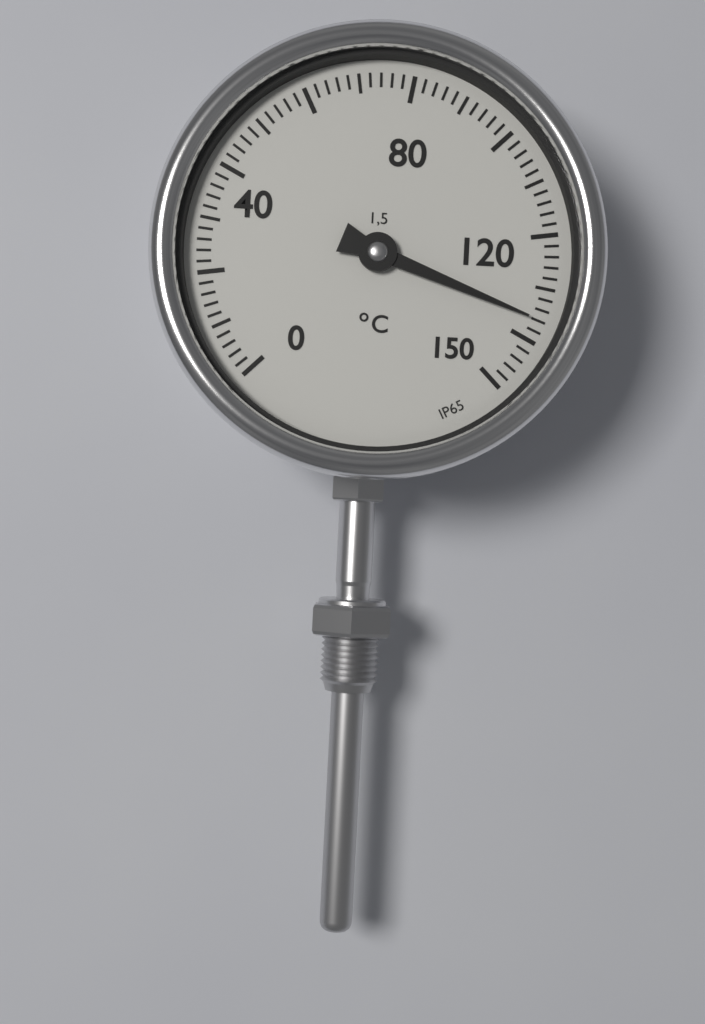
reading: 136 °C
